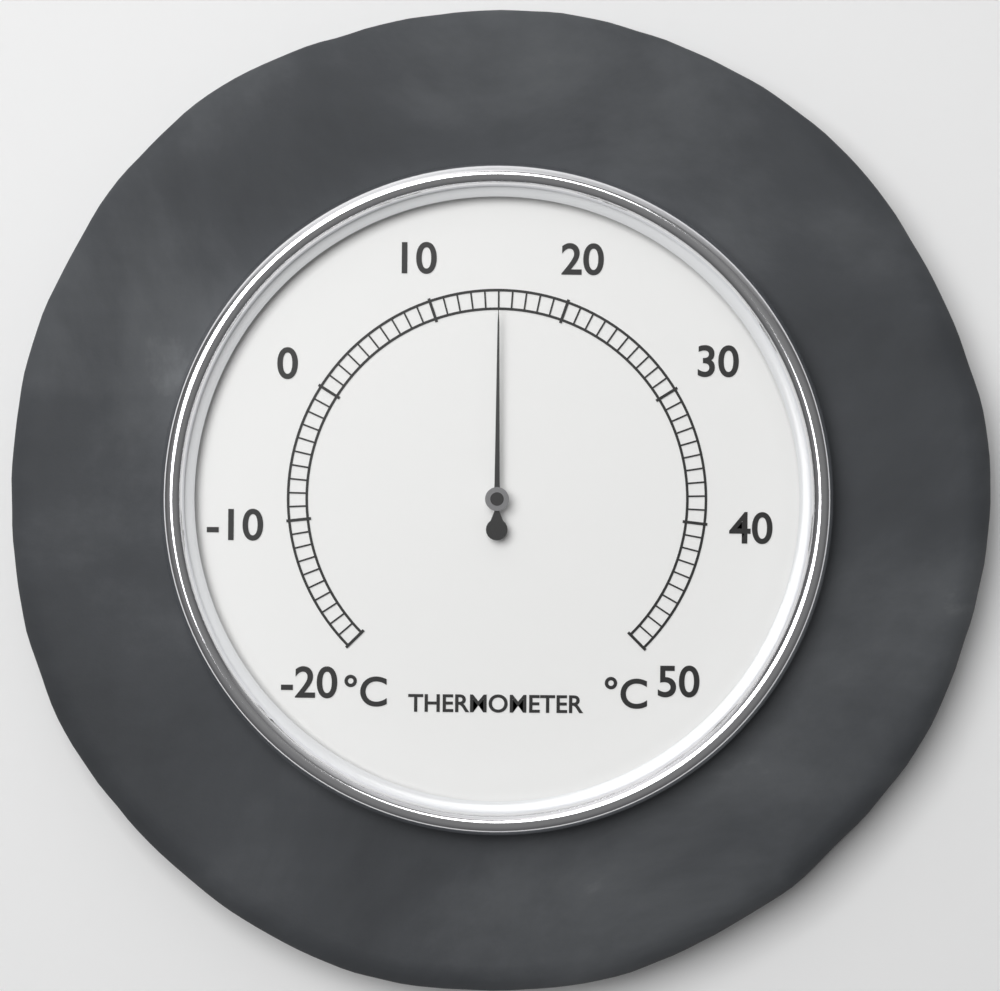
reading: 15 °C
